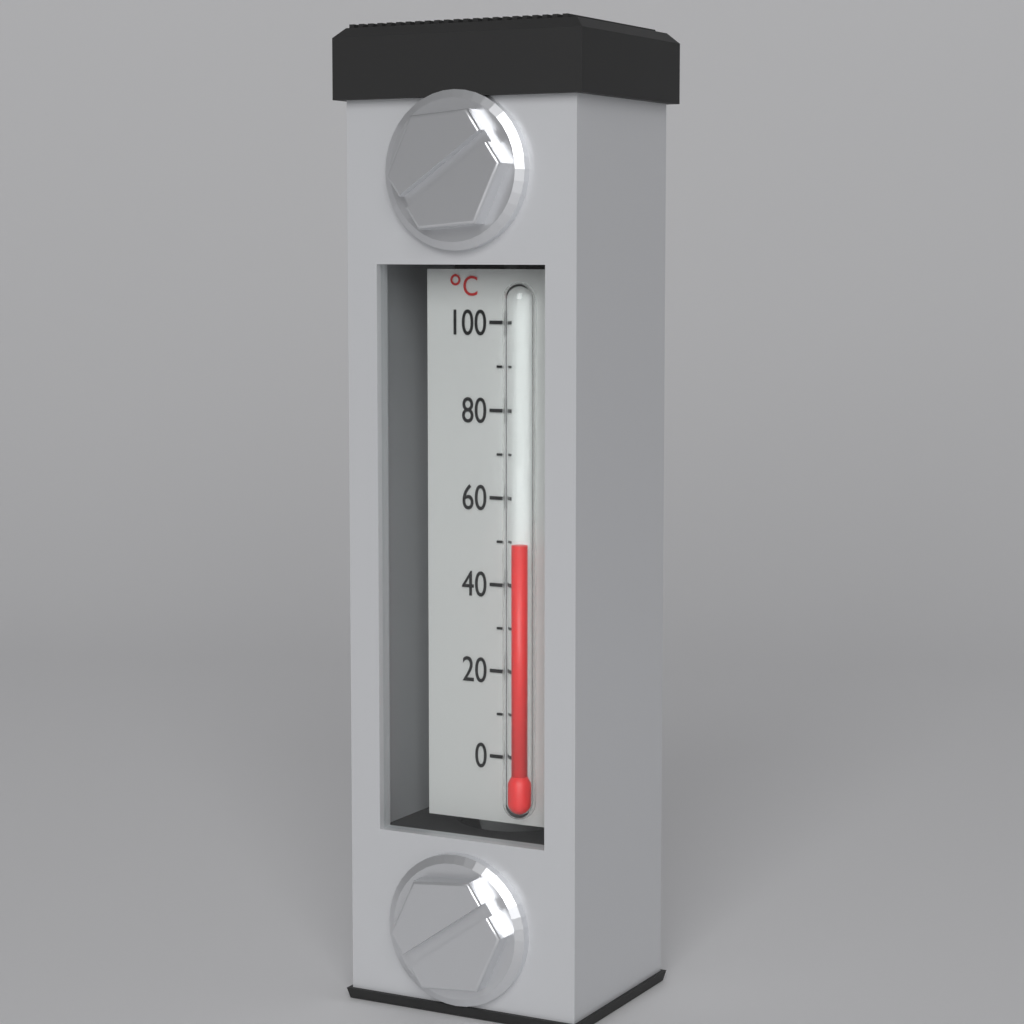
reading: 50 °C
